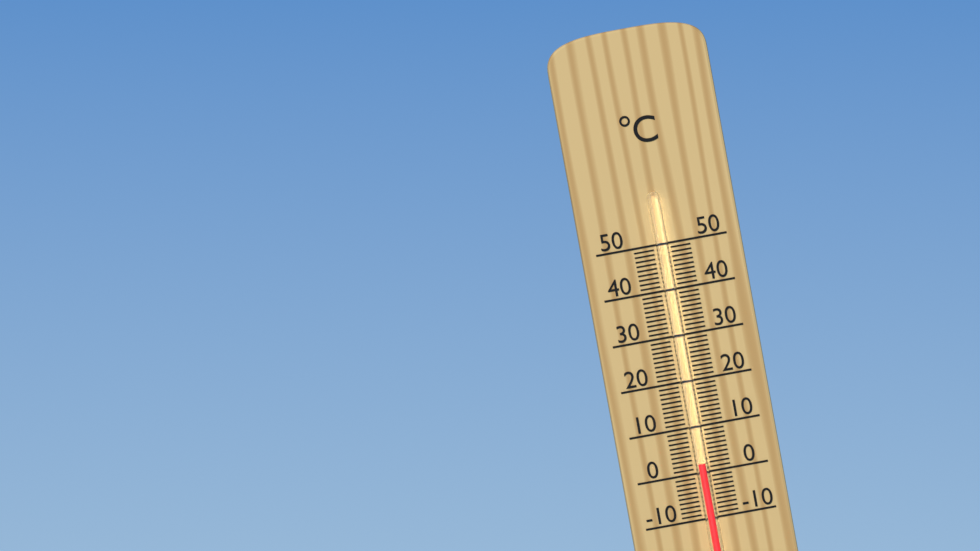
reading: 2 °C
